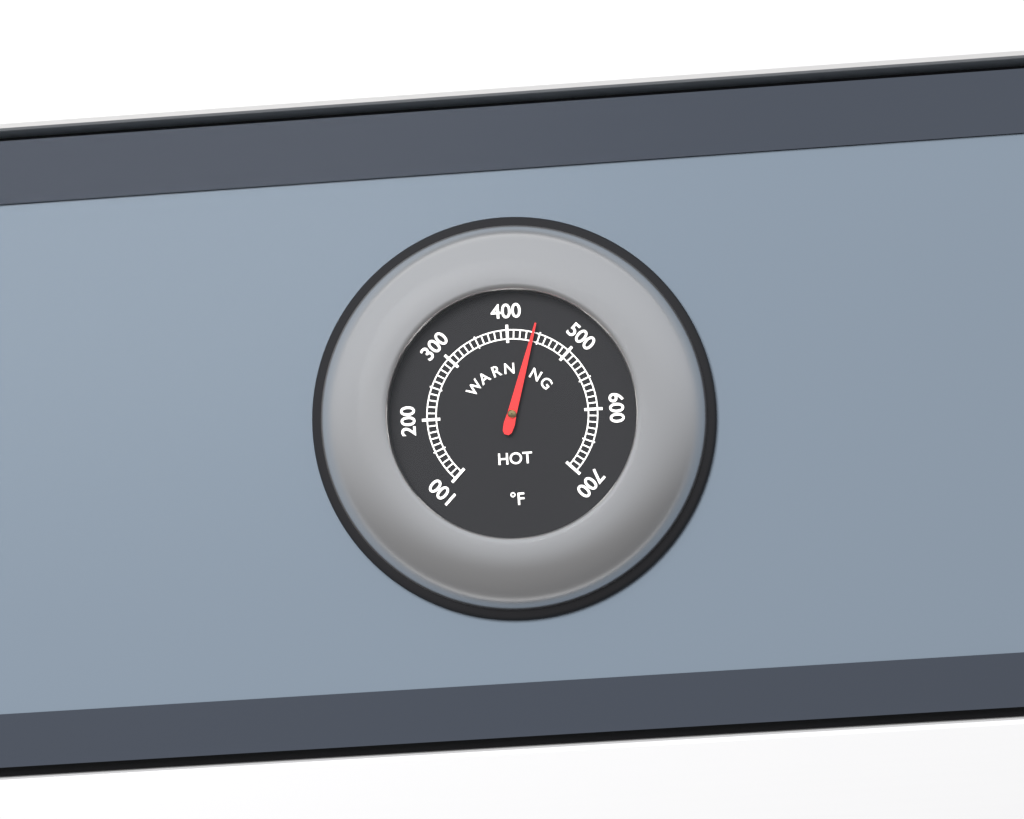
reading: 440 °F
